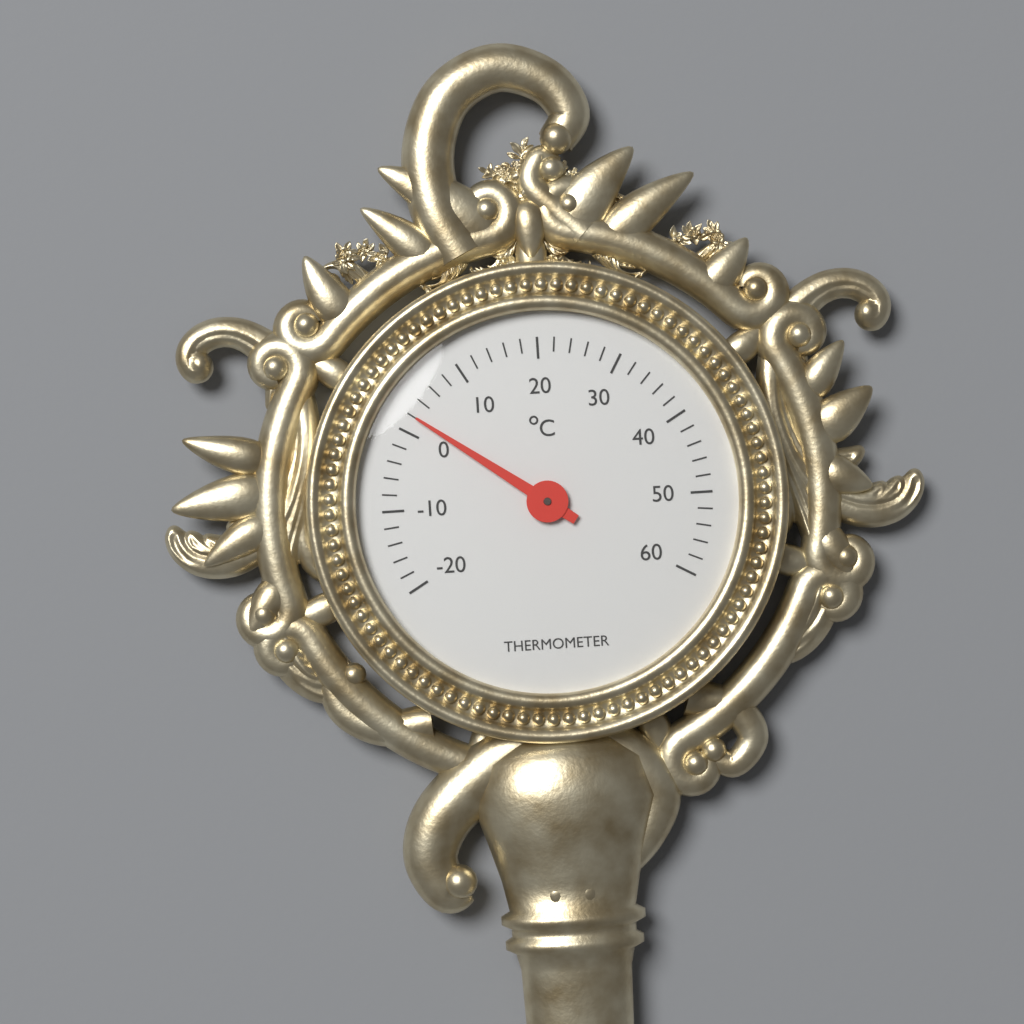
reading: 2 °C
